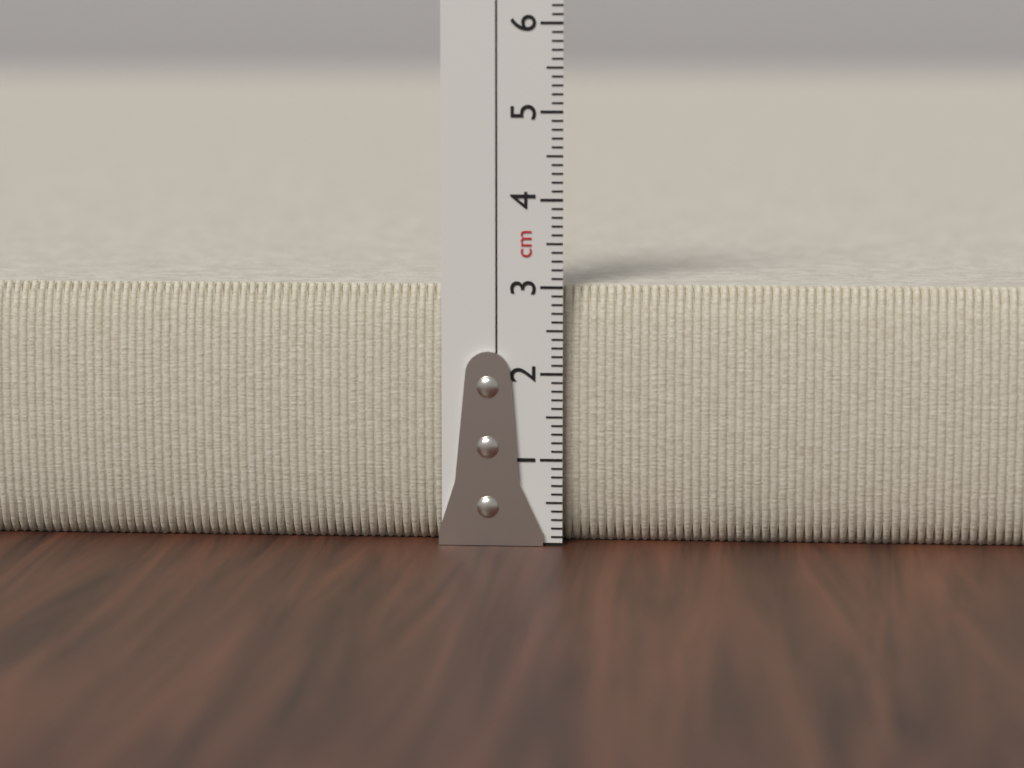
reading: 3.0 cm
